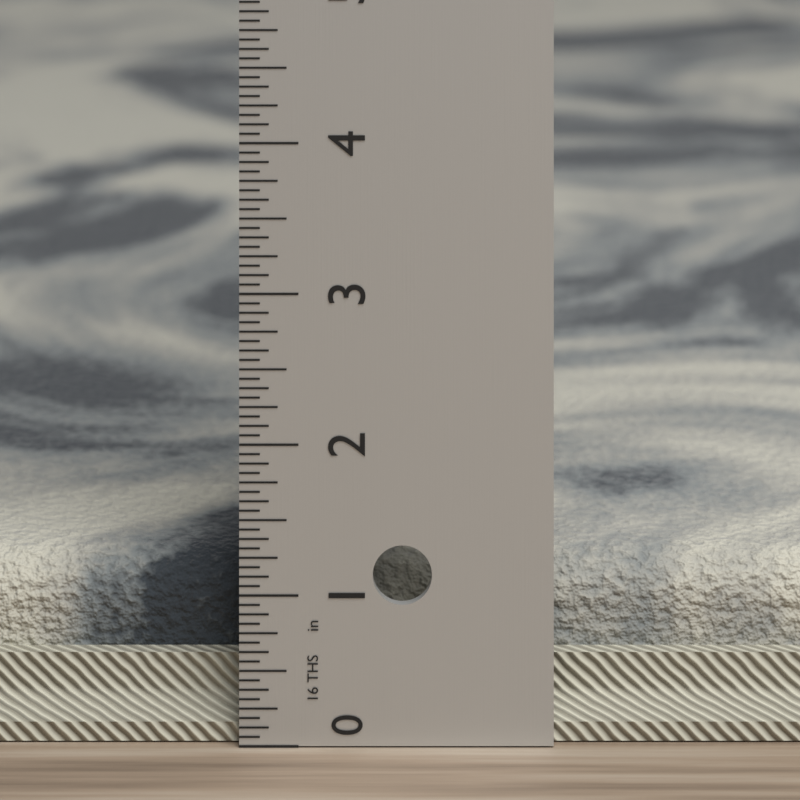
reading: 1.1250 in
